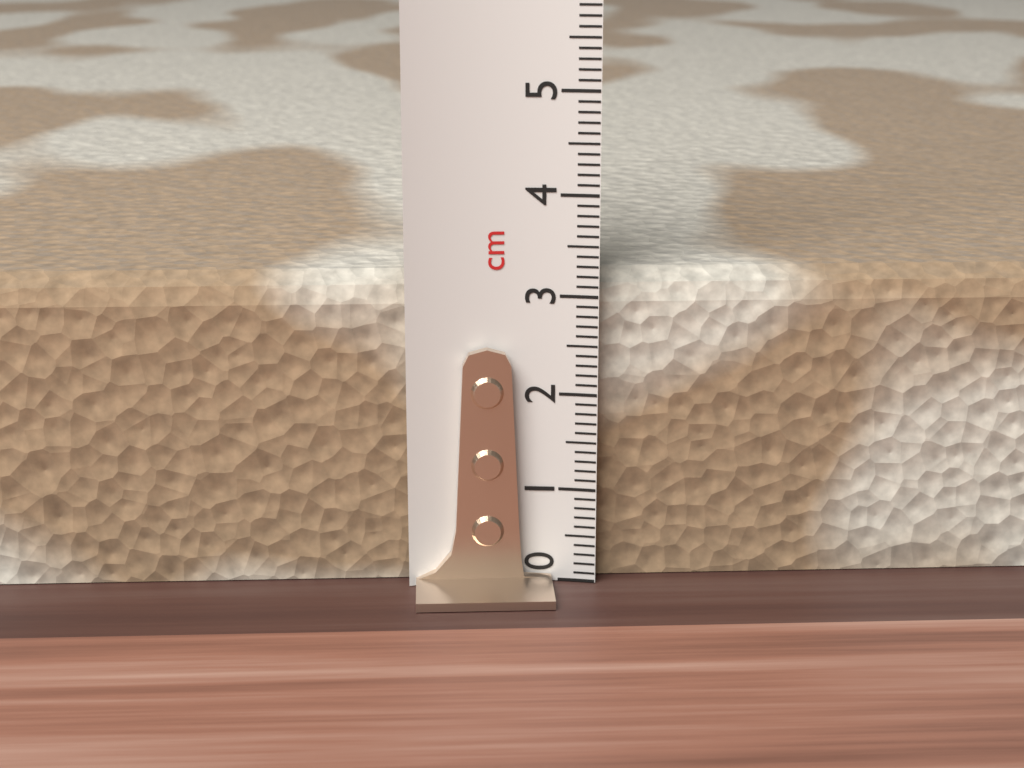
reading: 3.2 cm
